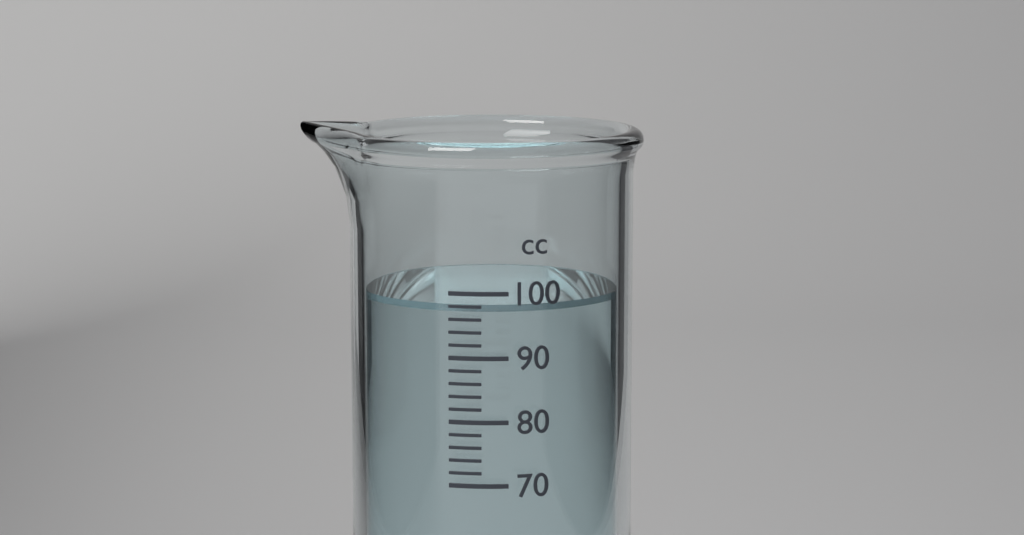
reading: 98 cc
